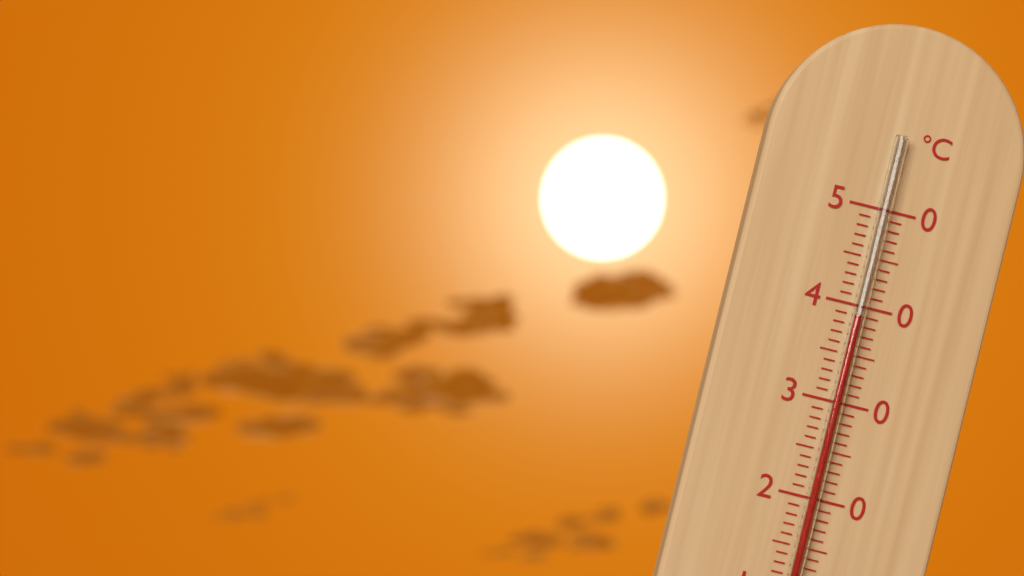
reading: 39 °C
